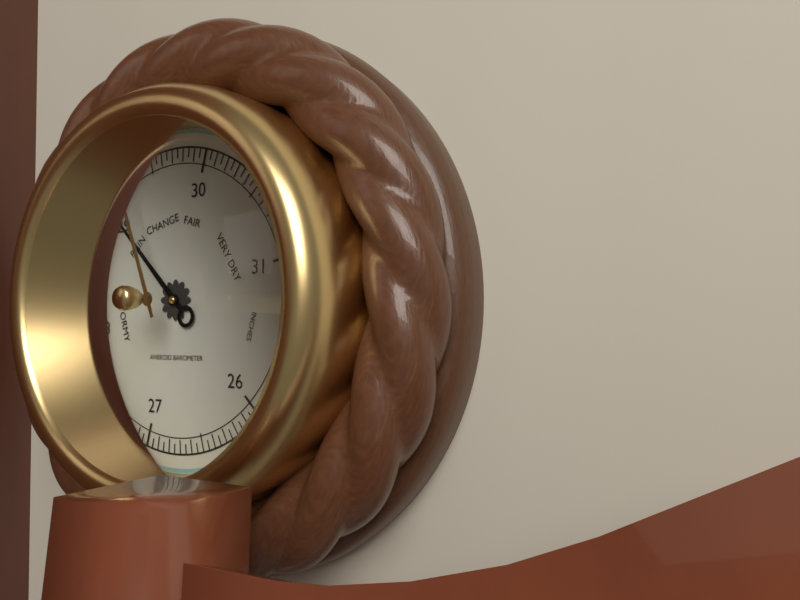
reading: 29.00 inHg
